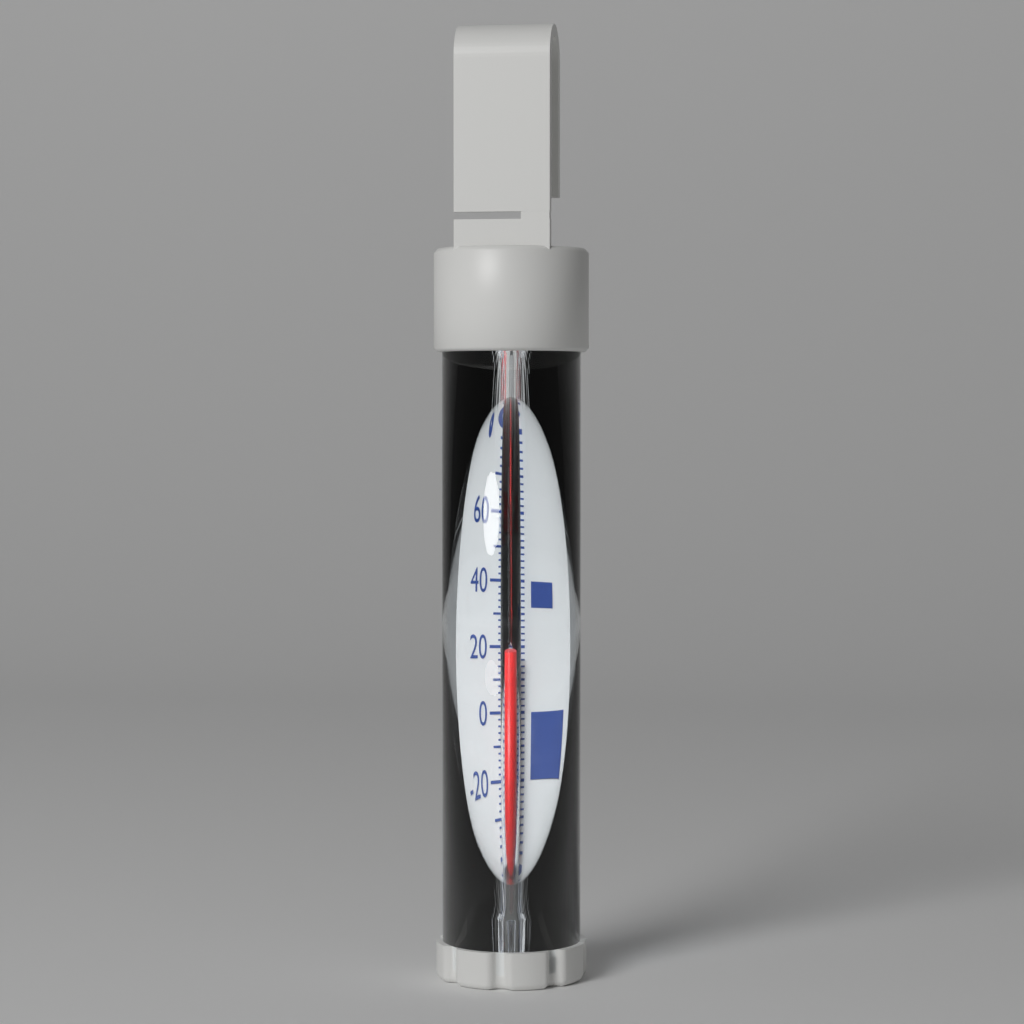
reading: 18 °F
